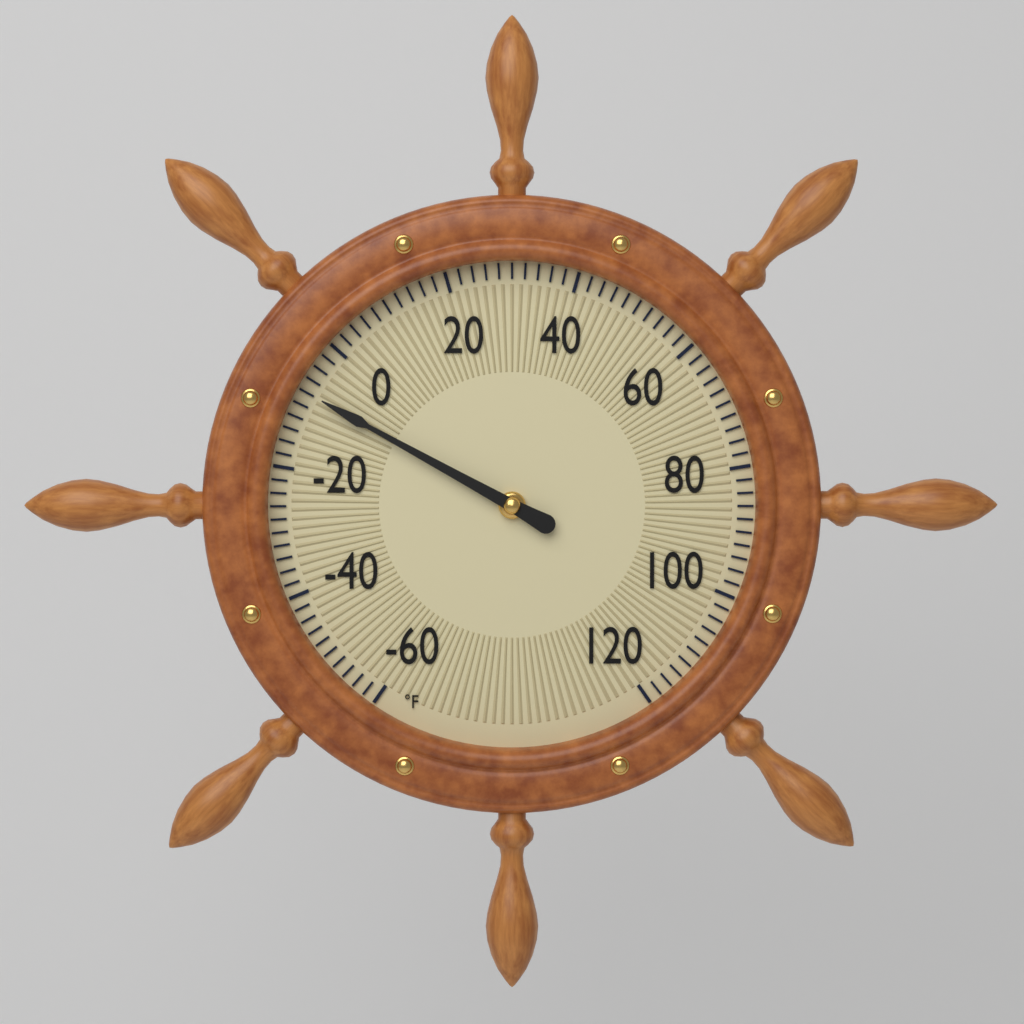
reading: -8 °F
